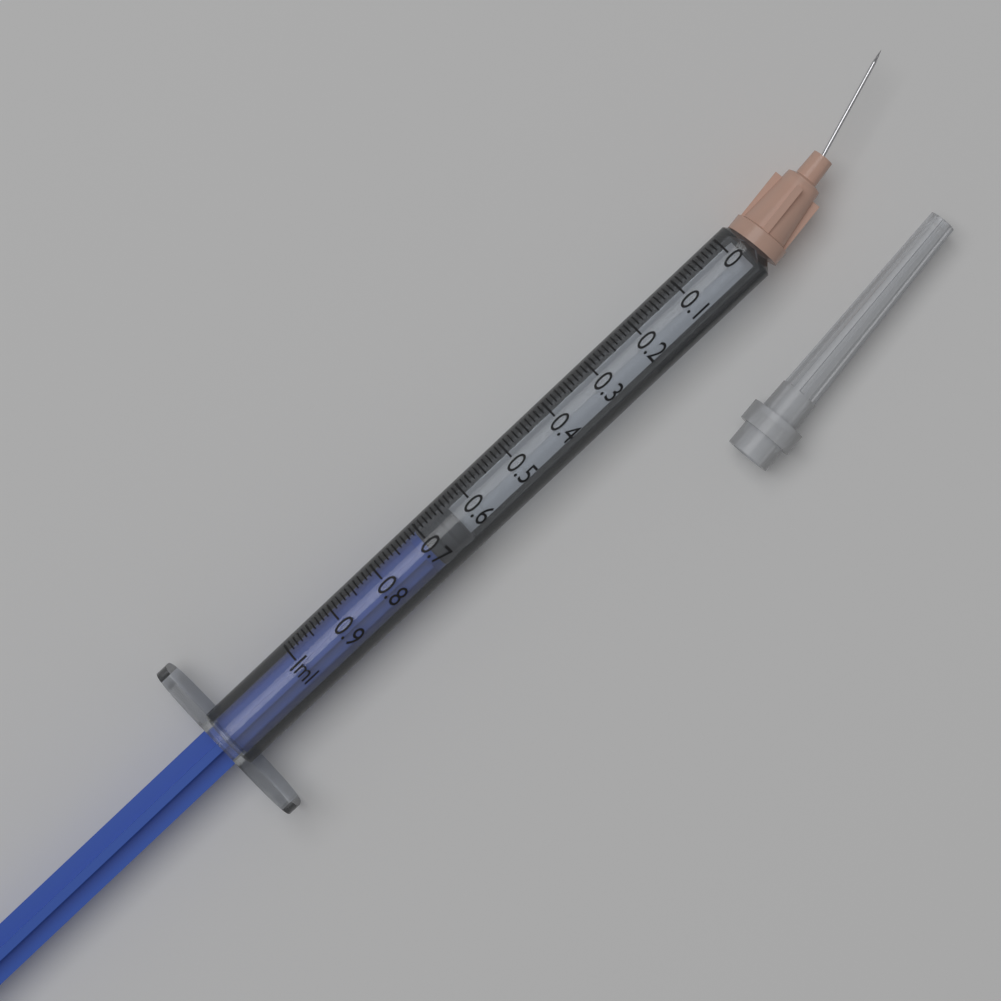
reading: 0.64 ml
